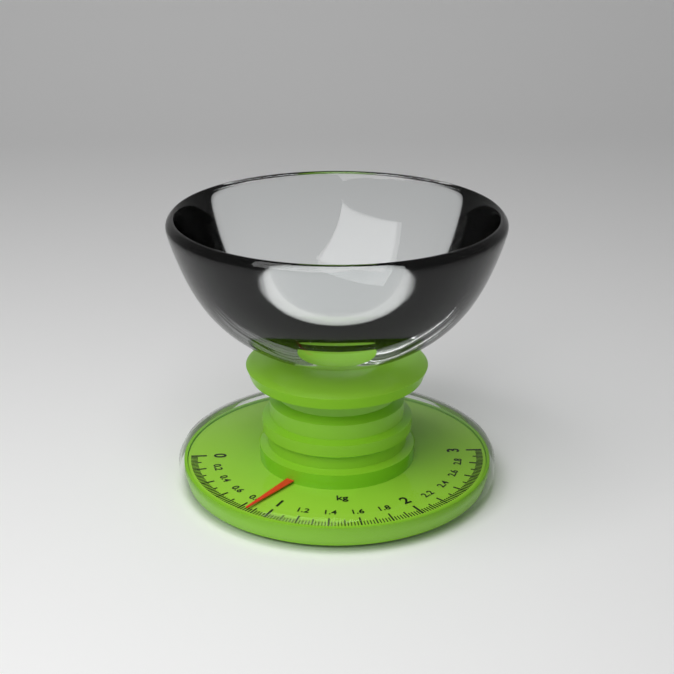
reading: 0.86 kg
